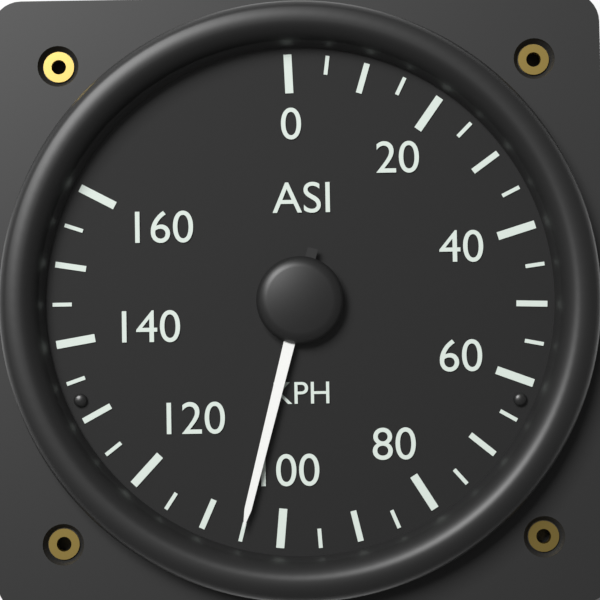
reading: 105 KPH
